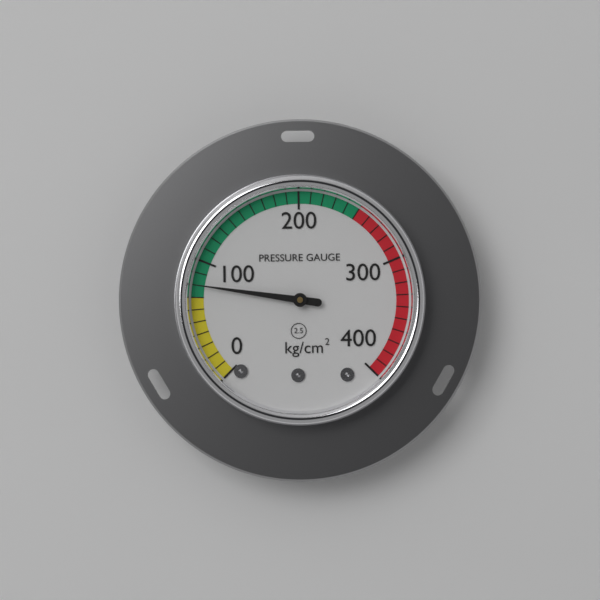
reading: 80 kg/cm²
